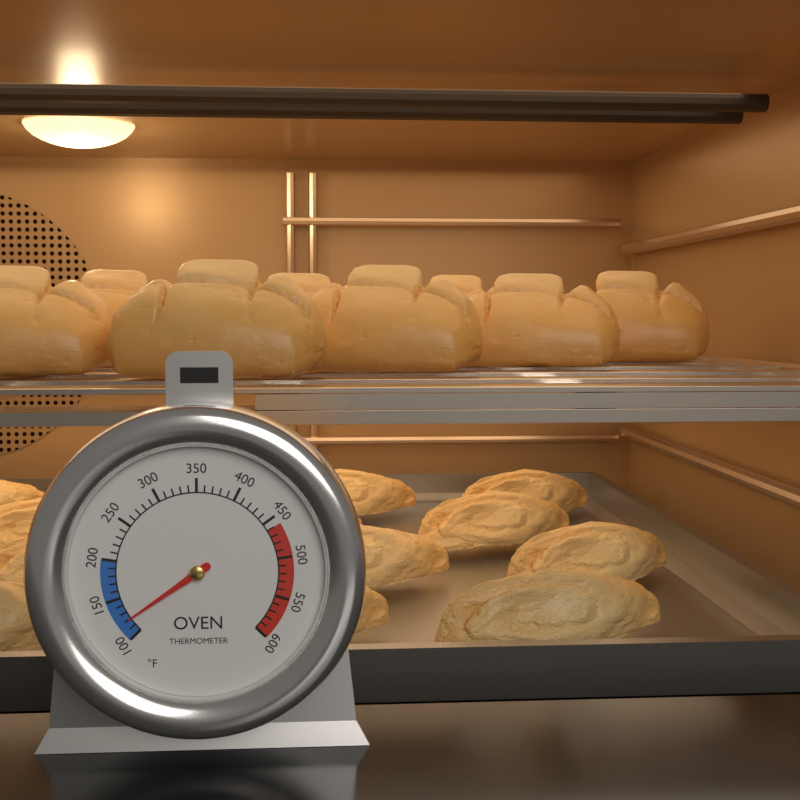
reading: 120 °F
